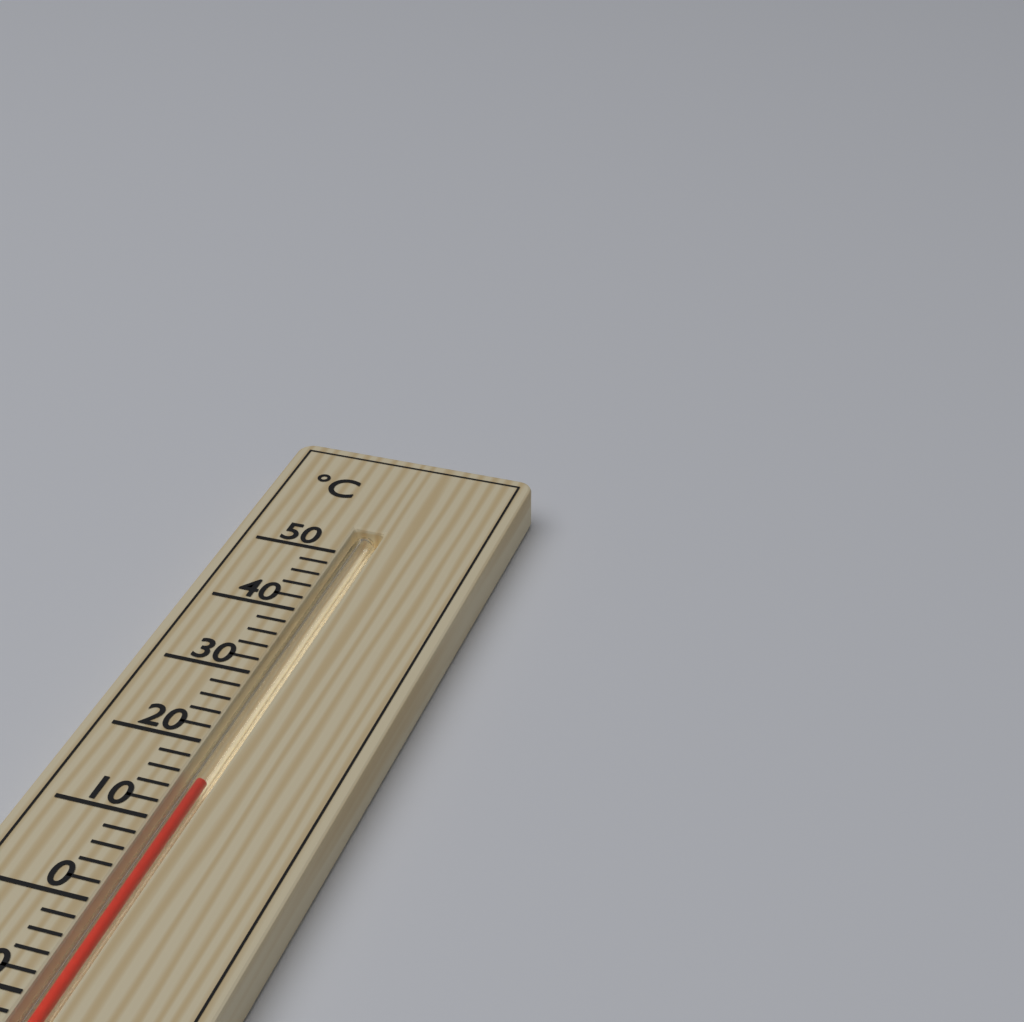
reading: 16 °C
